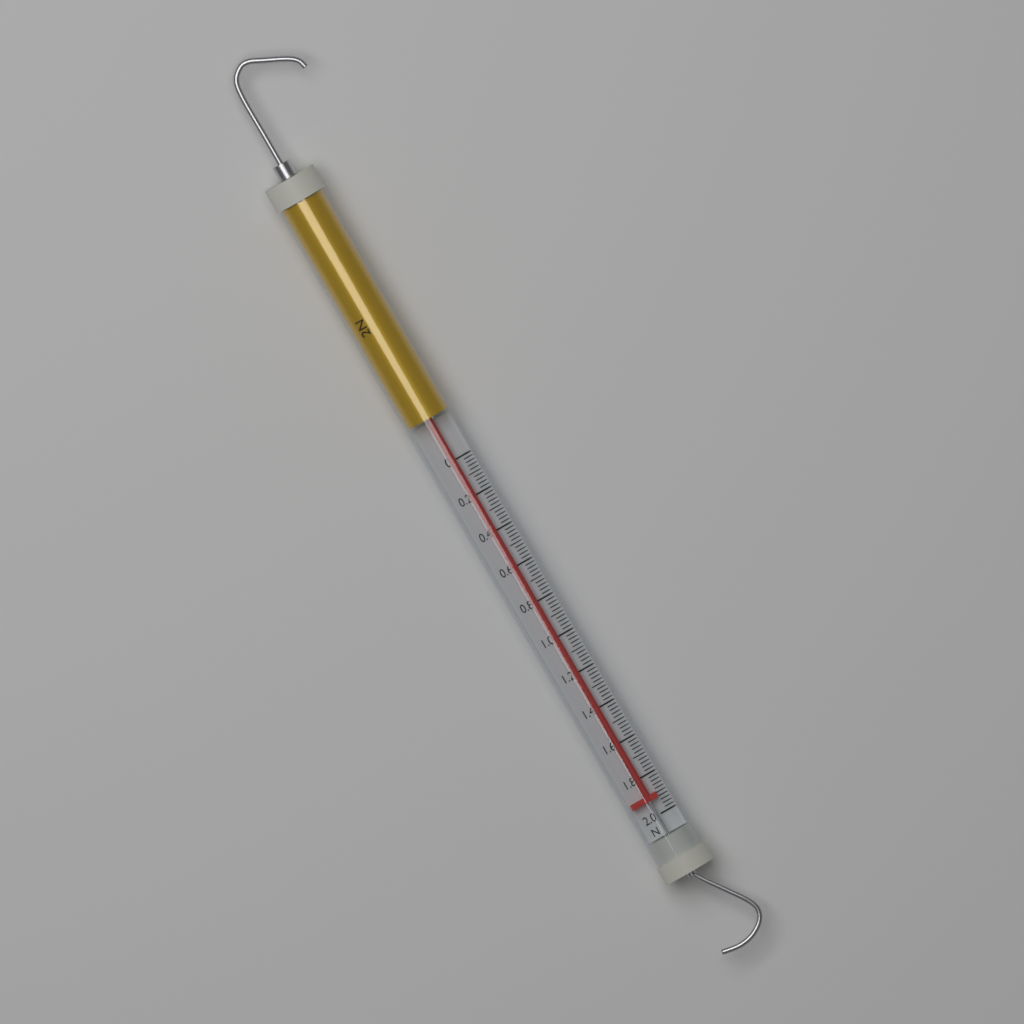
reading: 1.92 N
